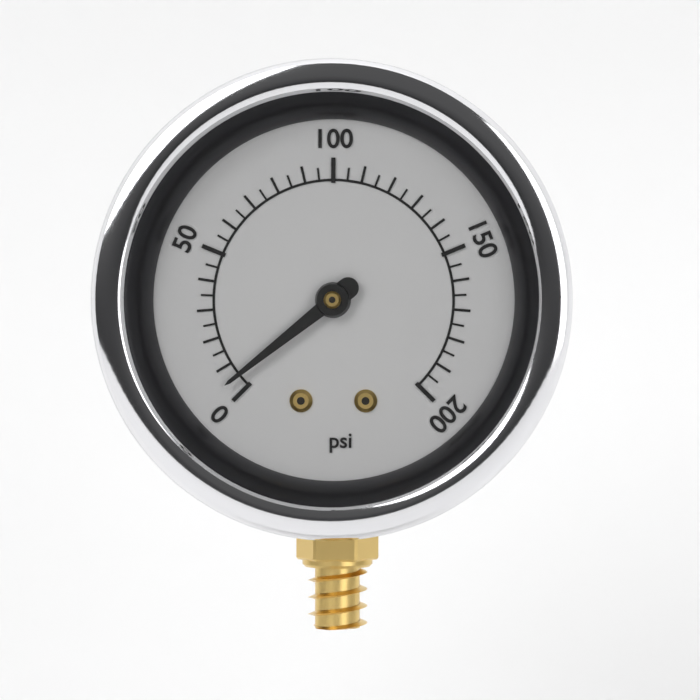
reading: 5 psi
